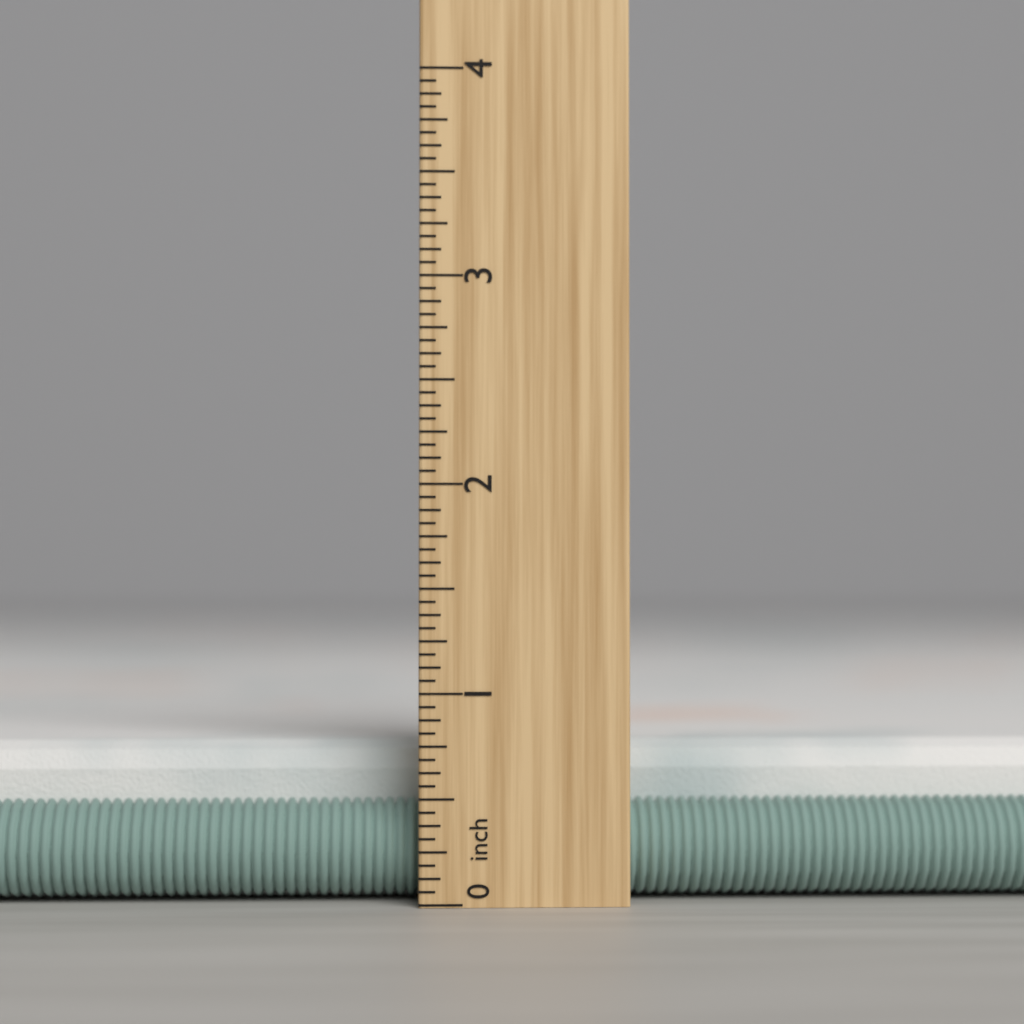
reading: 0.7500 inch
